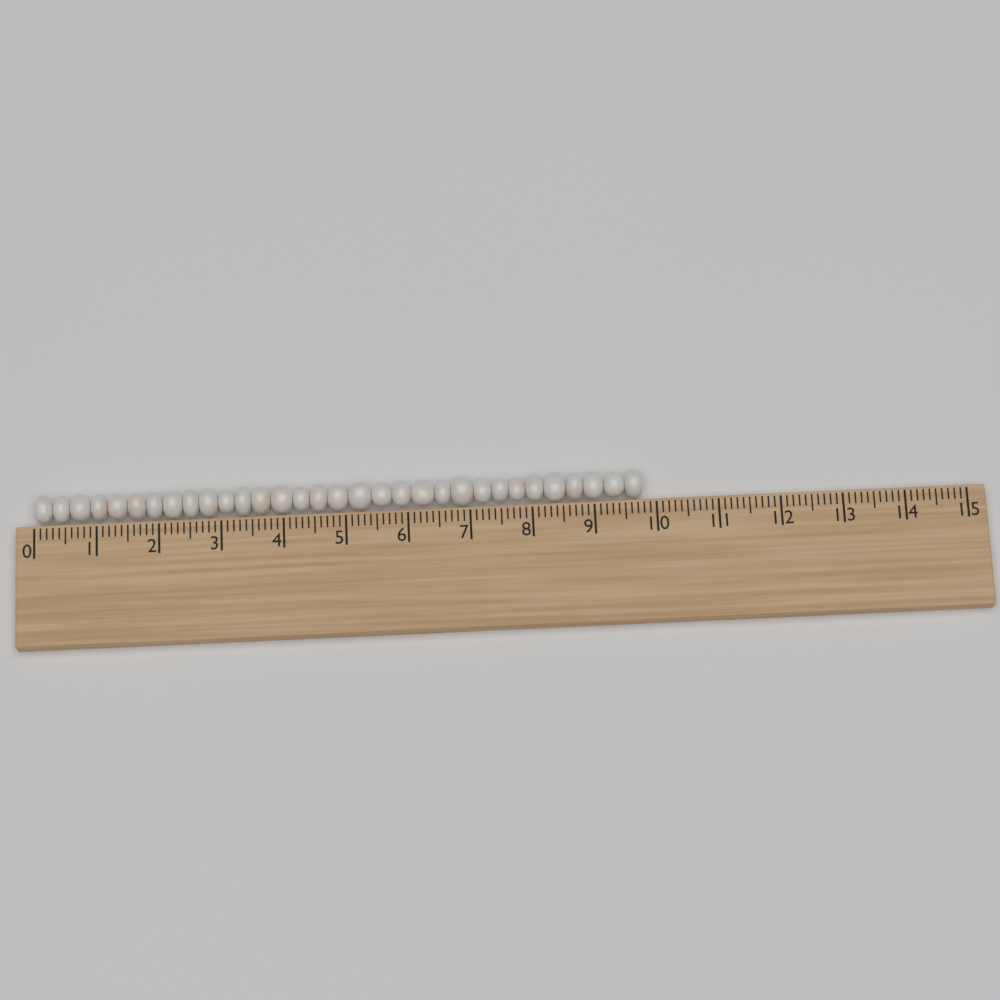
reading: 9.8 (no unit)
